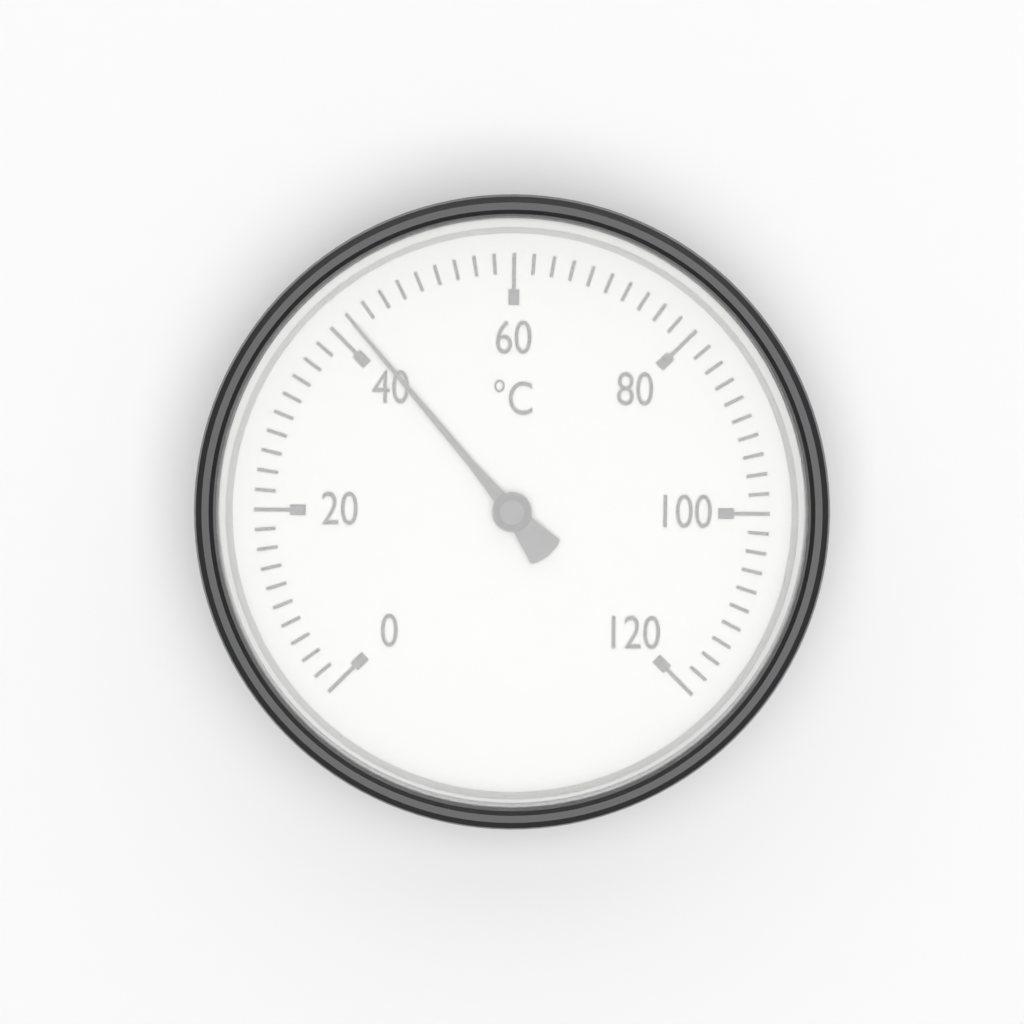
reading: 42 °C
